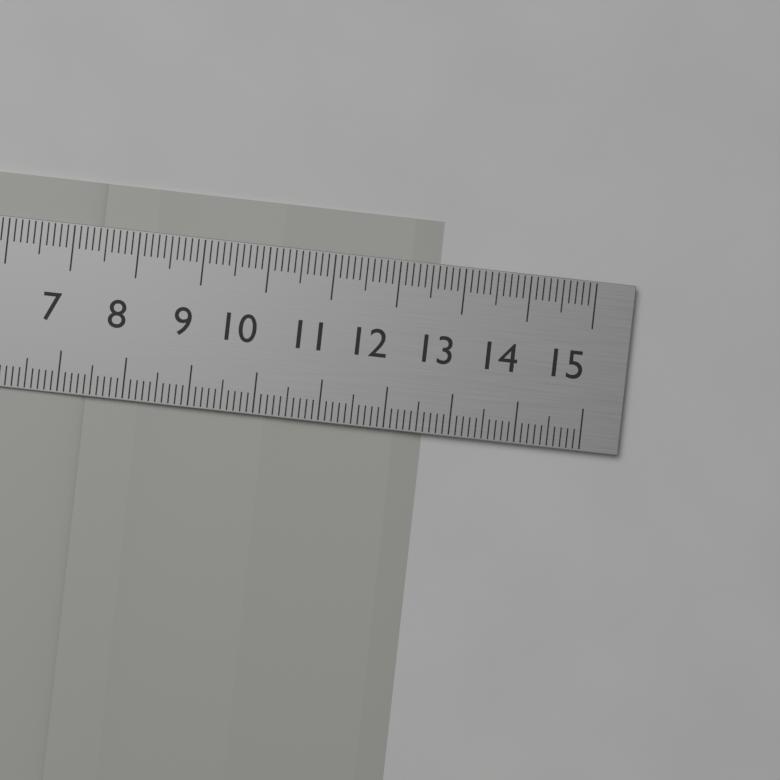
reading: 12.6 cm
